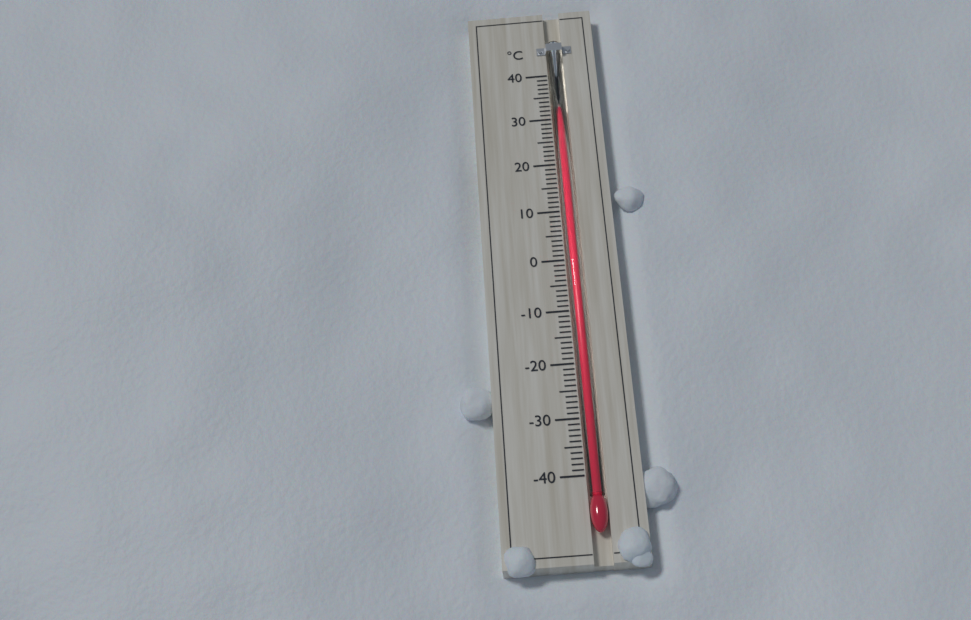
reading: 33 °C
